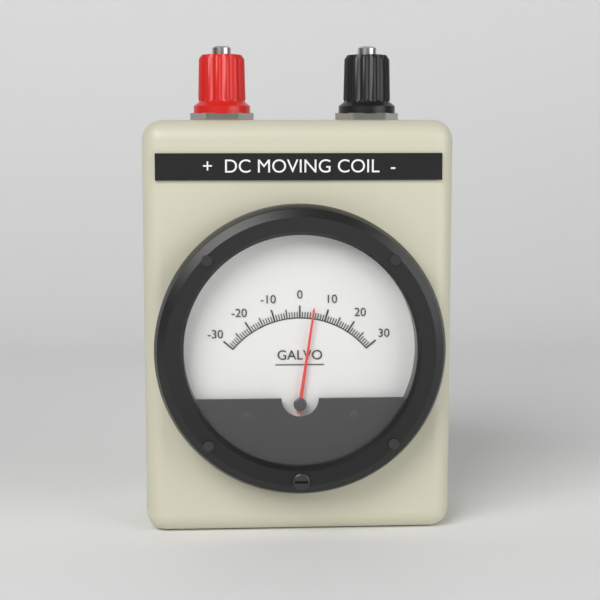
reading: 5 (no unit)
